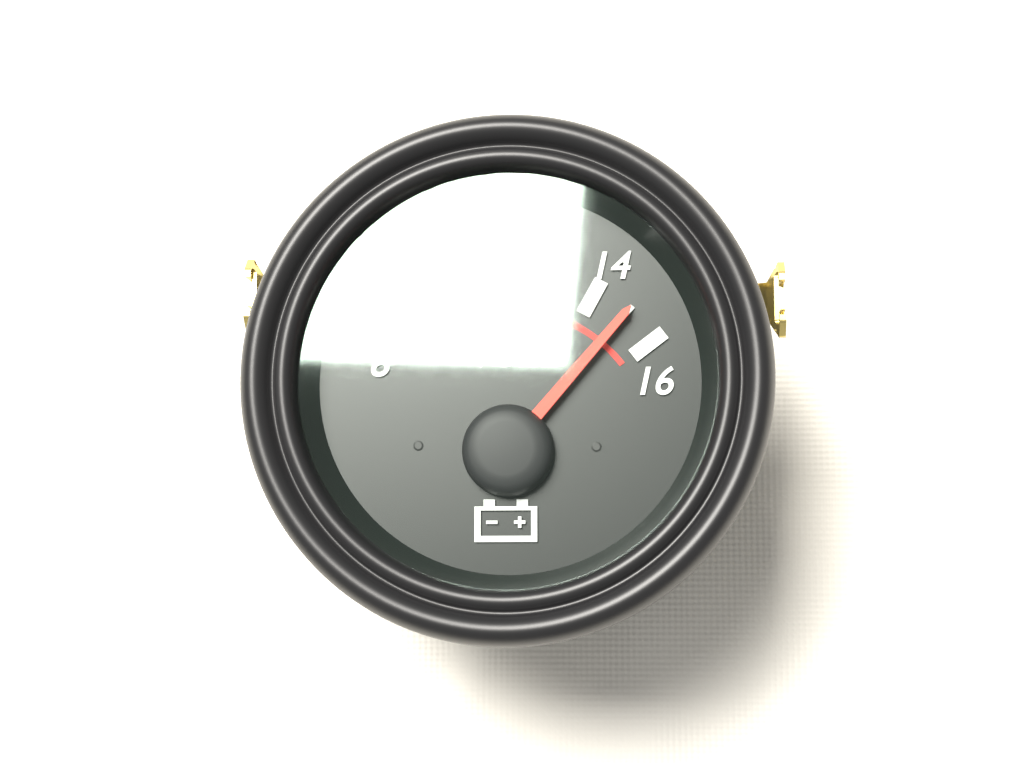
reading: 15 V
